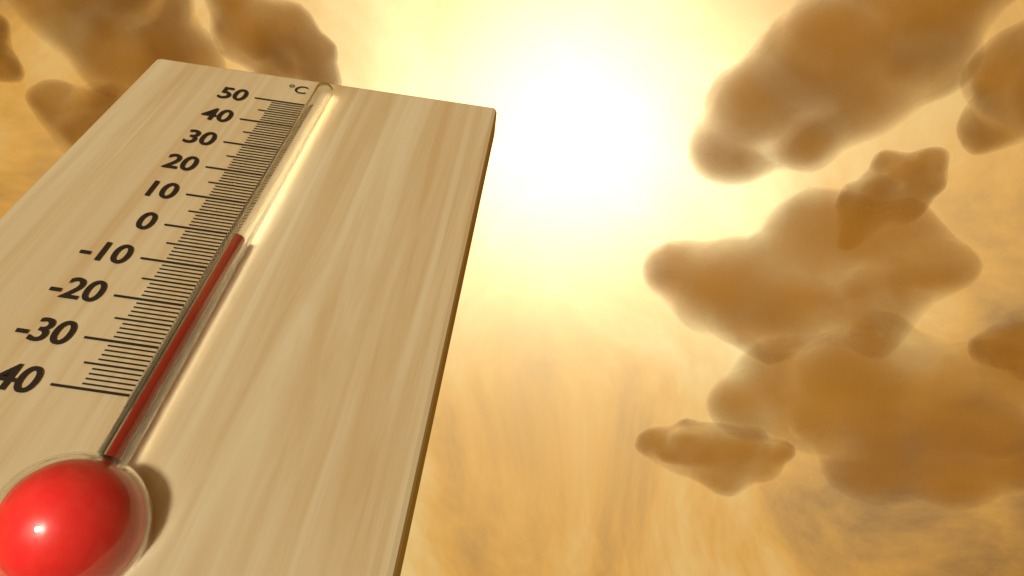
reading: -4 °C
